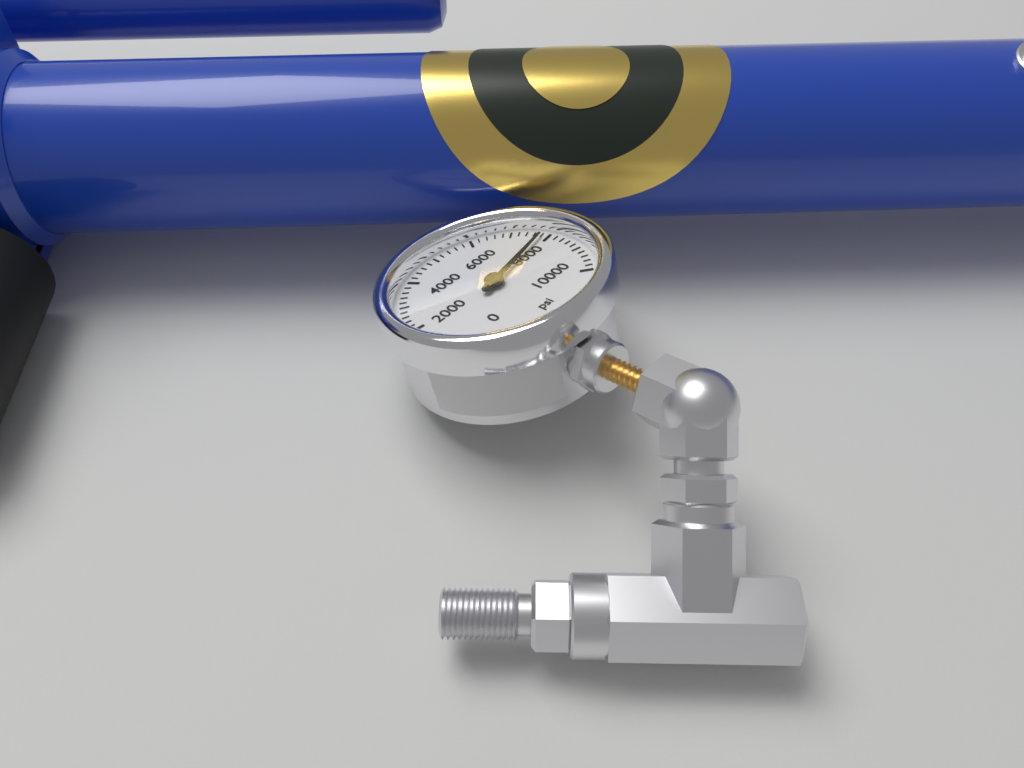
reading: 7800 psi
